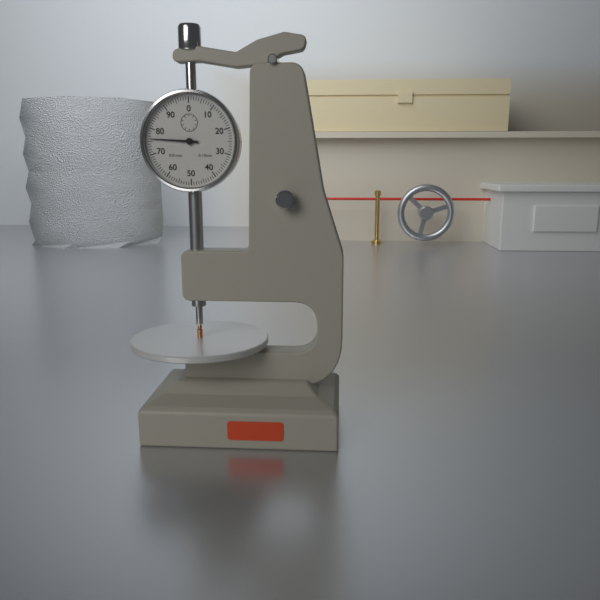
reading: 0.76 mm
